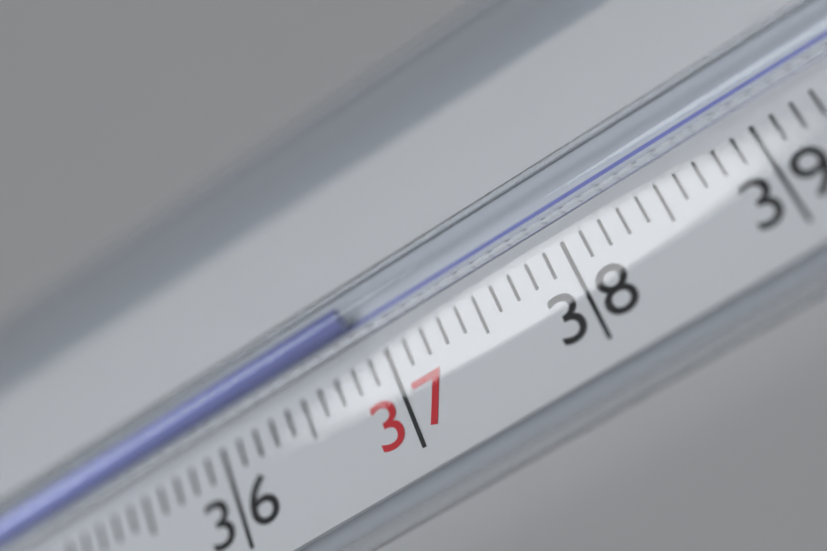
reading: 36.9 °C
